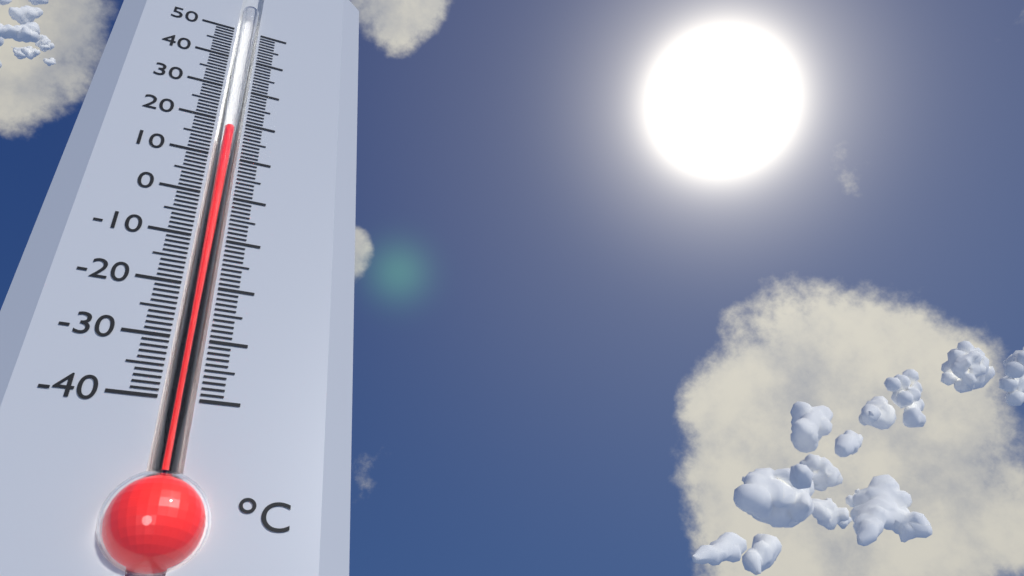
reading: 18 °C
